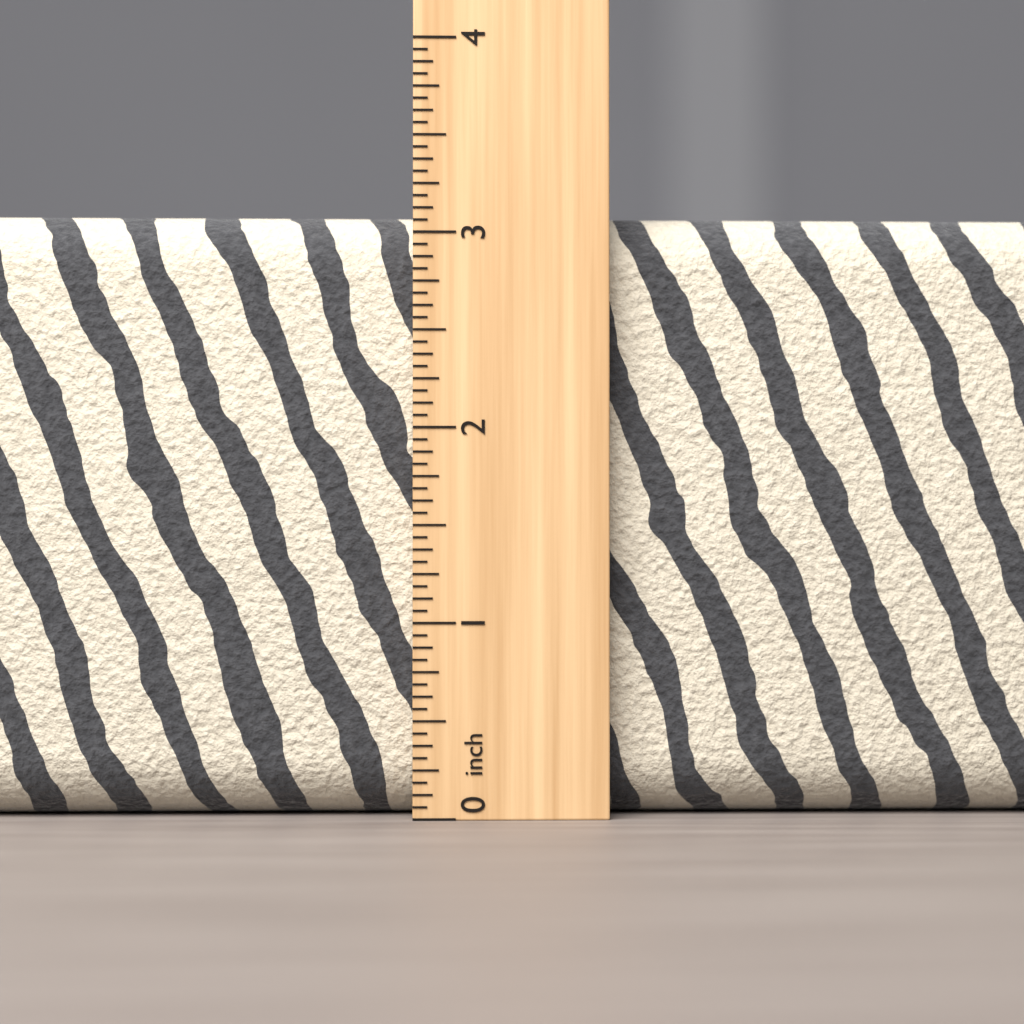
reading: 3.1250 inch
